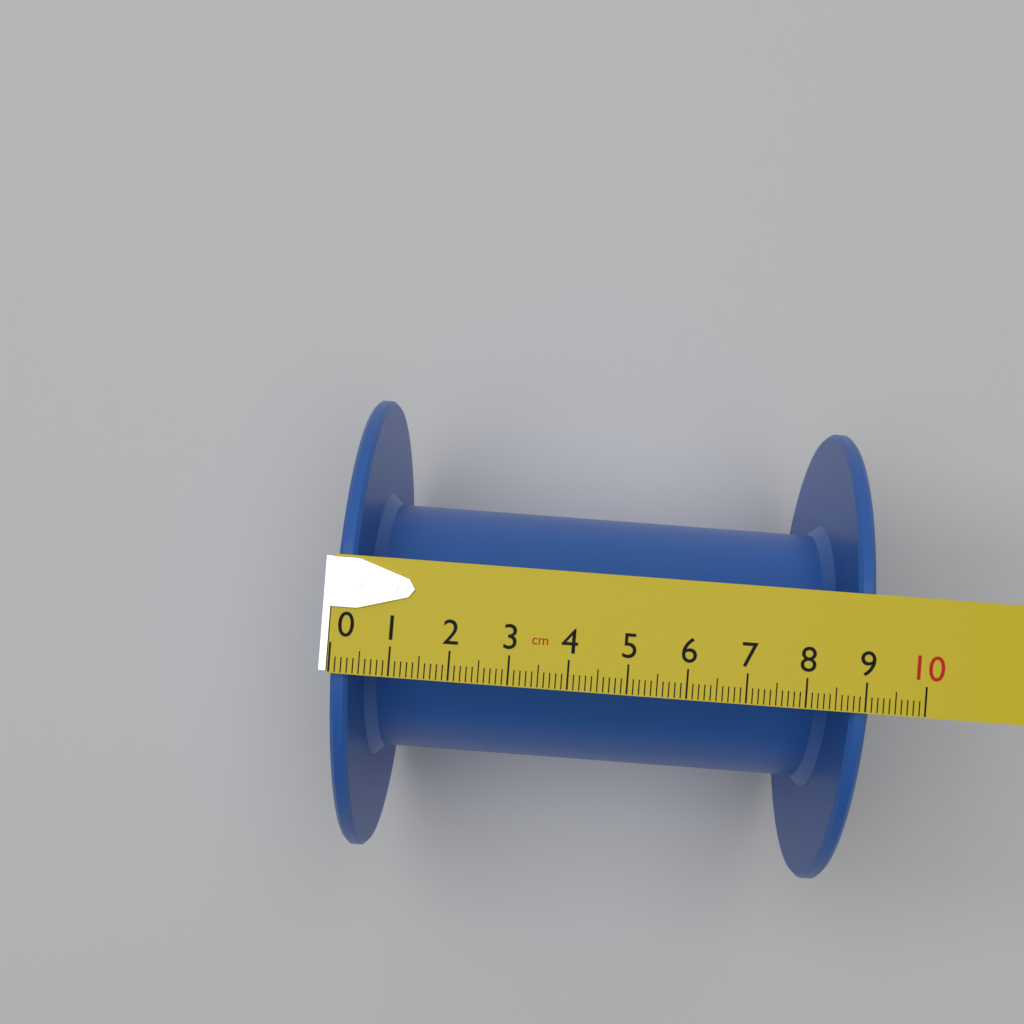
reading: 9.1 cm
